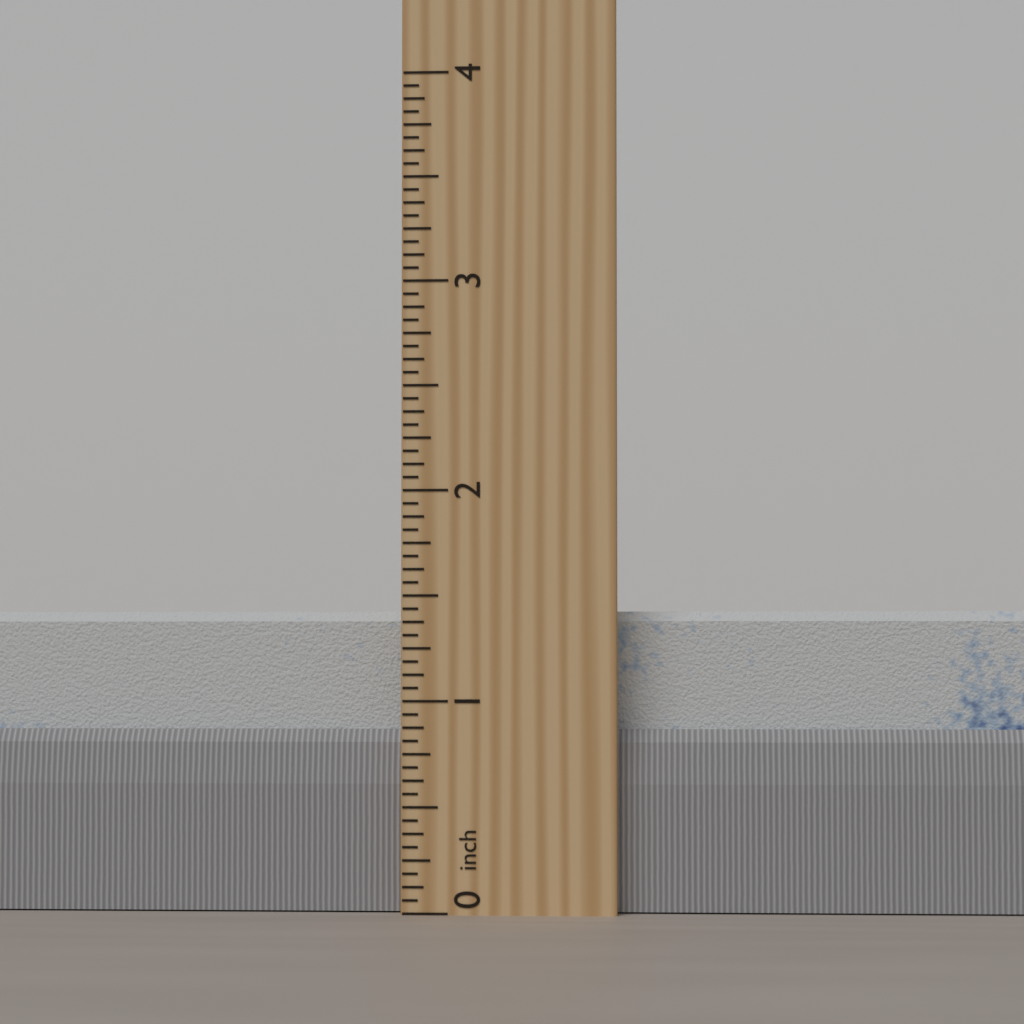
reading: 1.4375 inch
